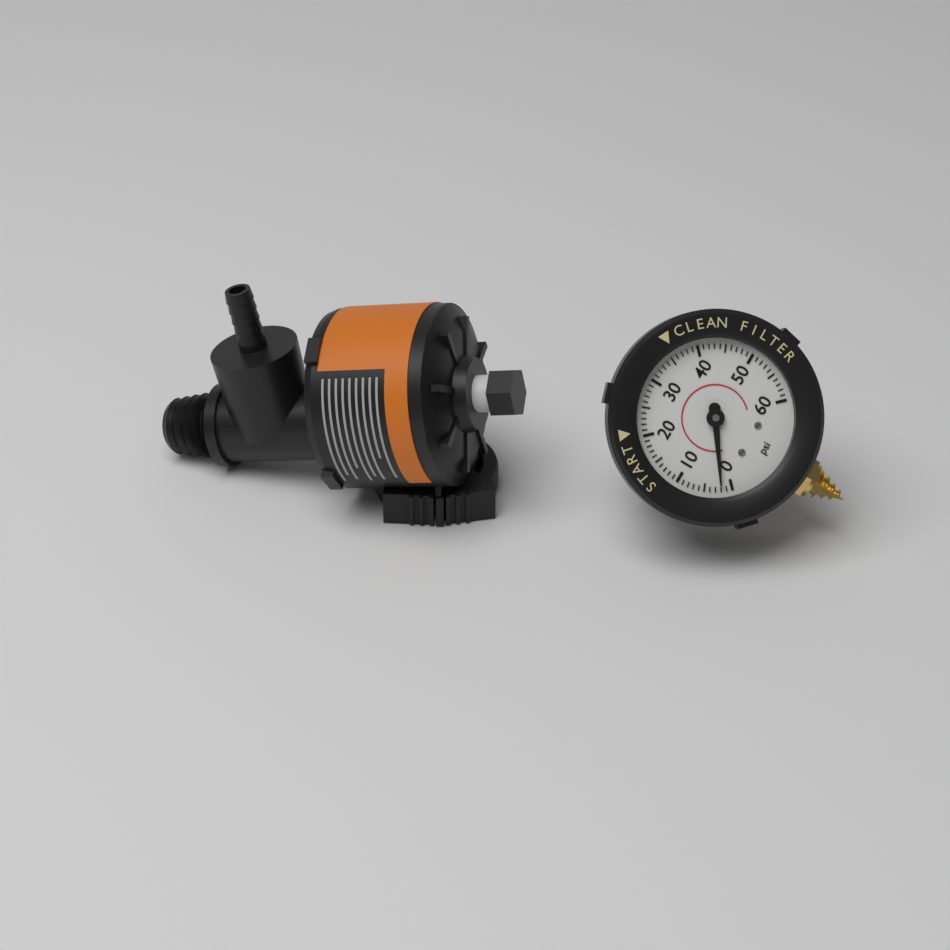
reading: 2 psi
